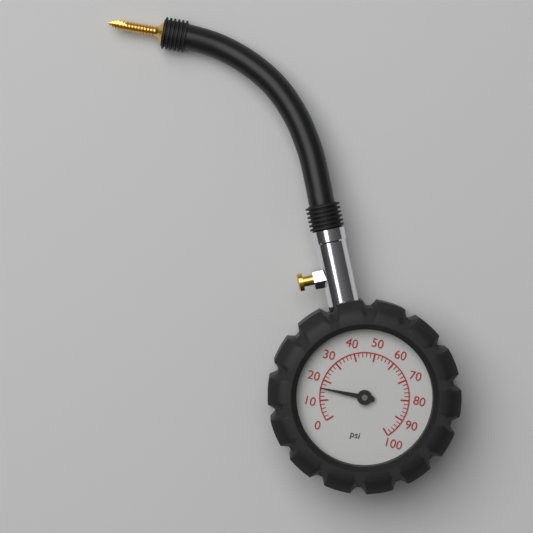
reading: 16 psi
